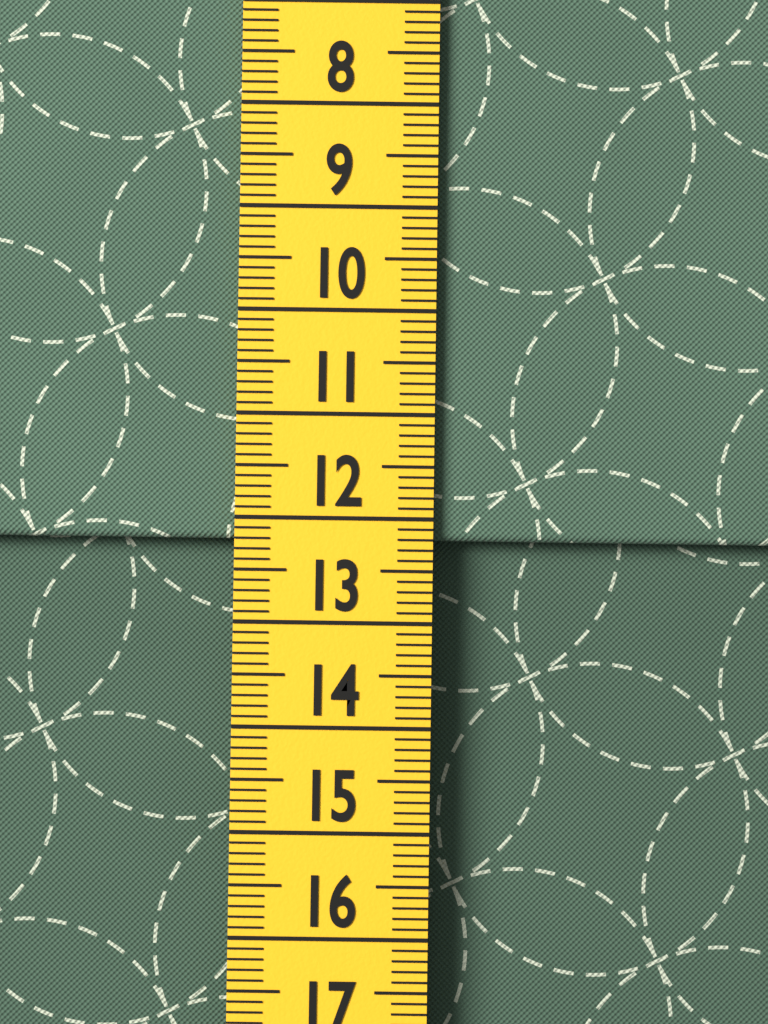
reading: 12.2 cm
